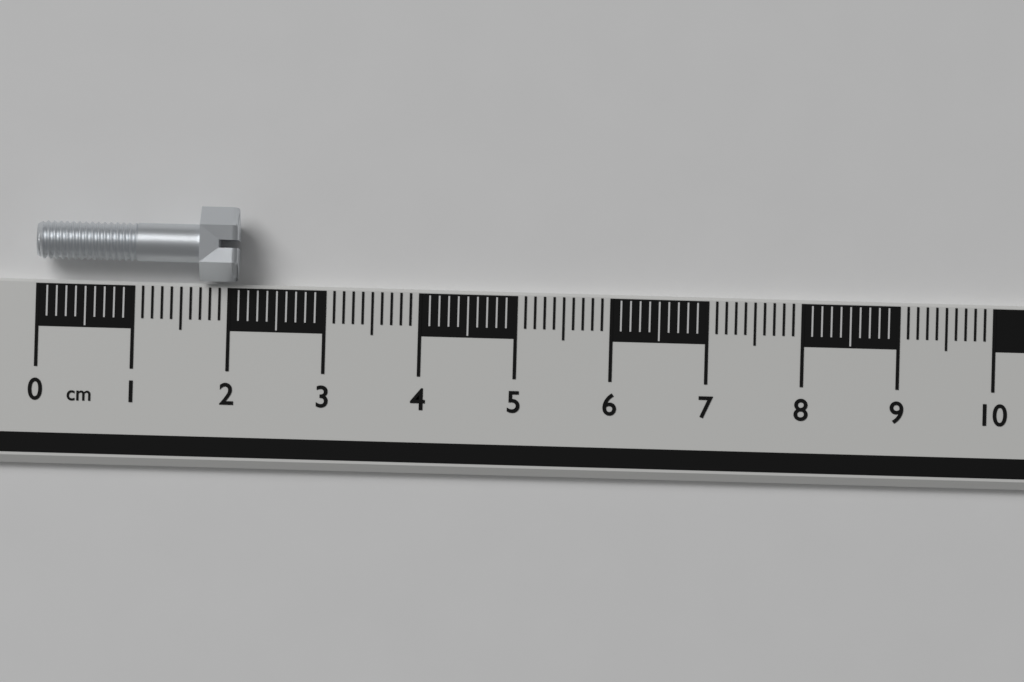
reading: 2.1 cm
